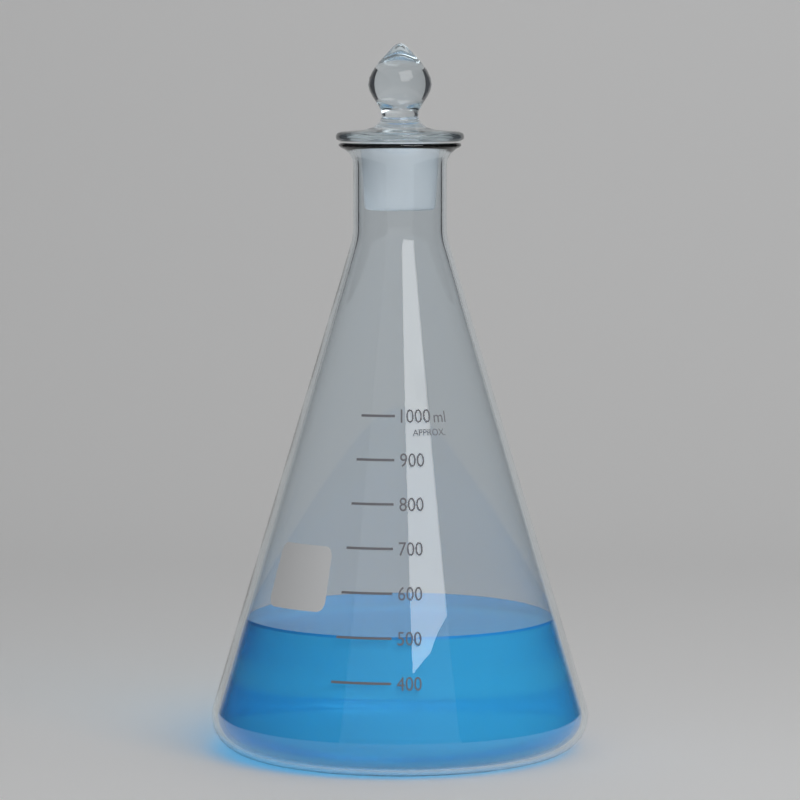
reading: 500 ml
